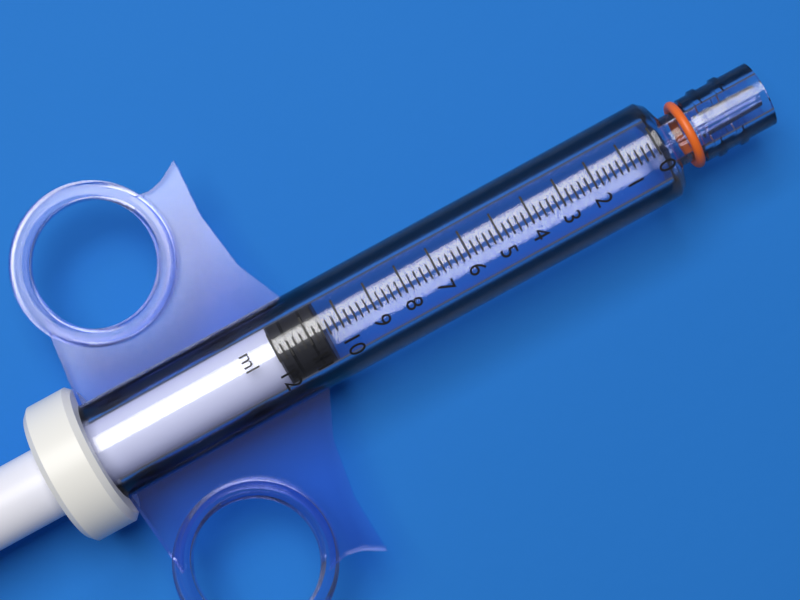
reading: 10.6 ml
